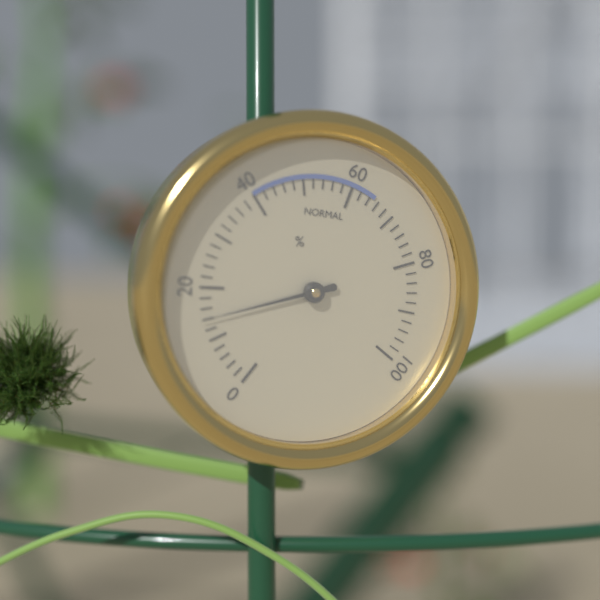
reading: 14 %
